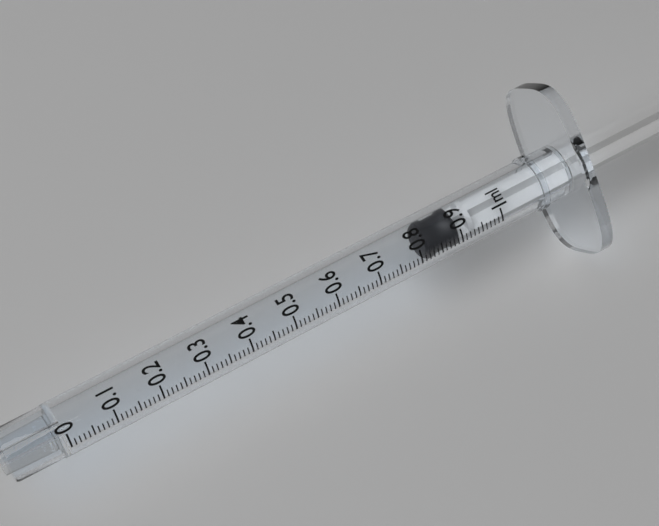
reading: 0.82 ml
